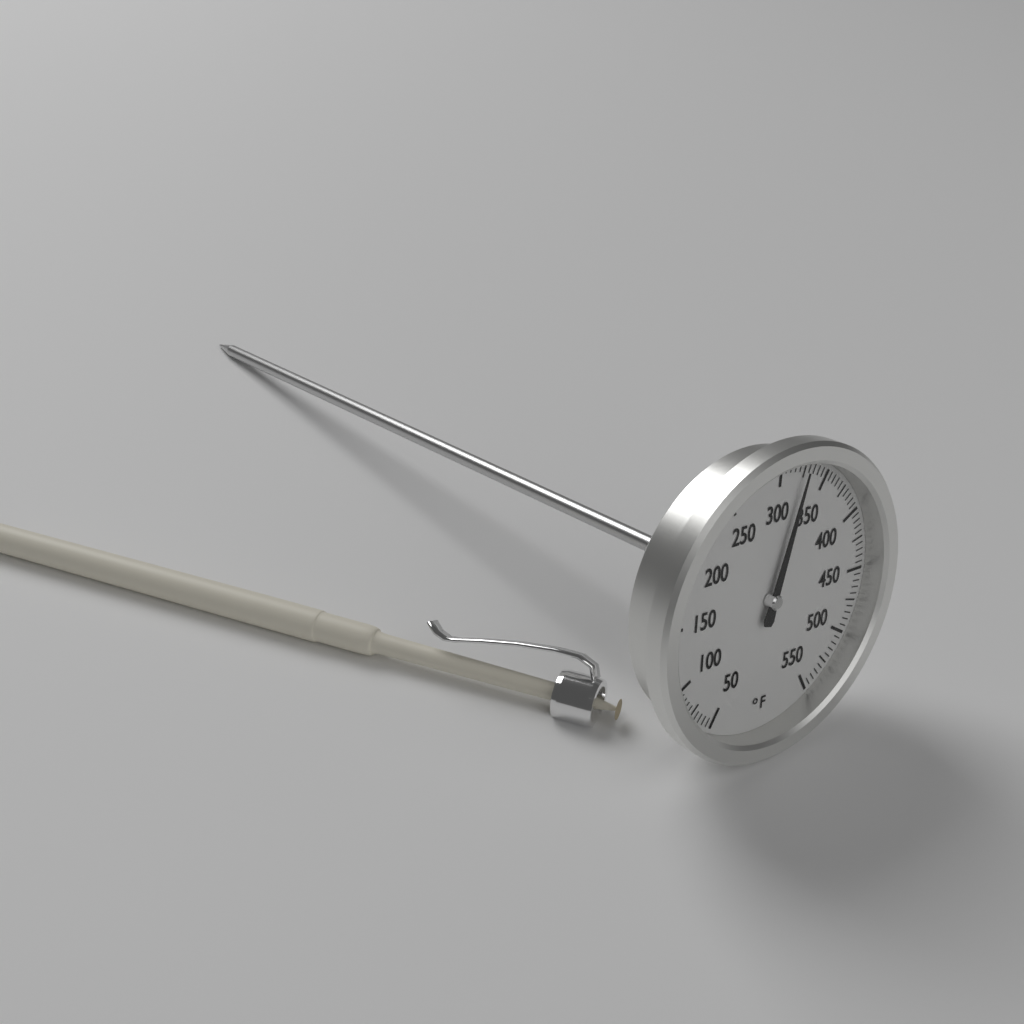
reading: 325 °F
